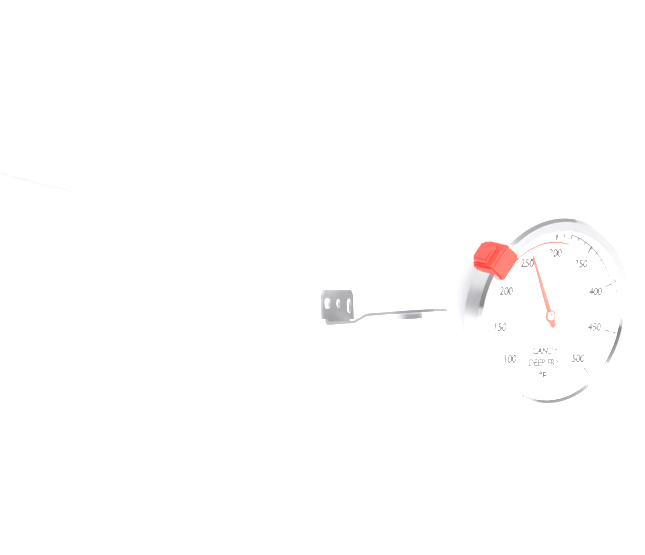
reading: 260 °F
